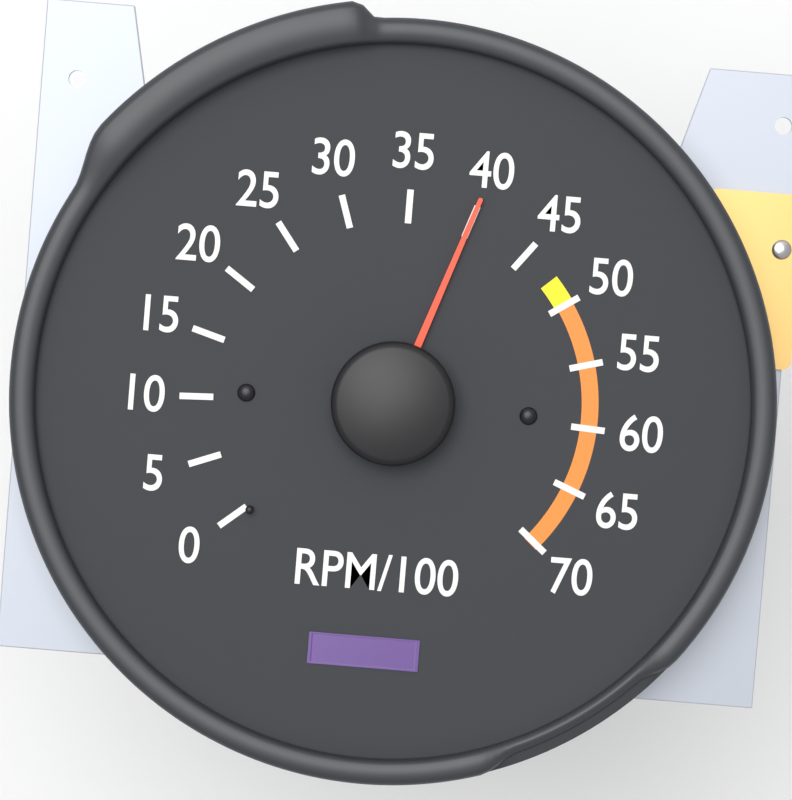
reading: 40 RPM/100
